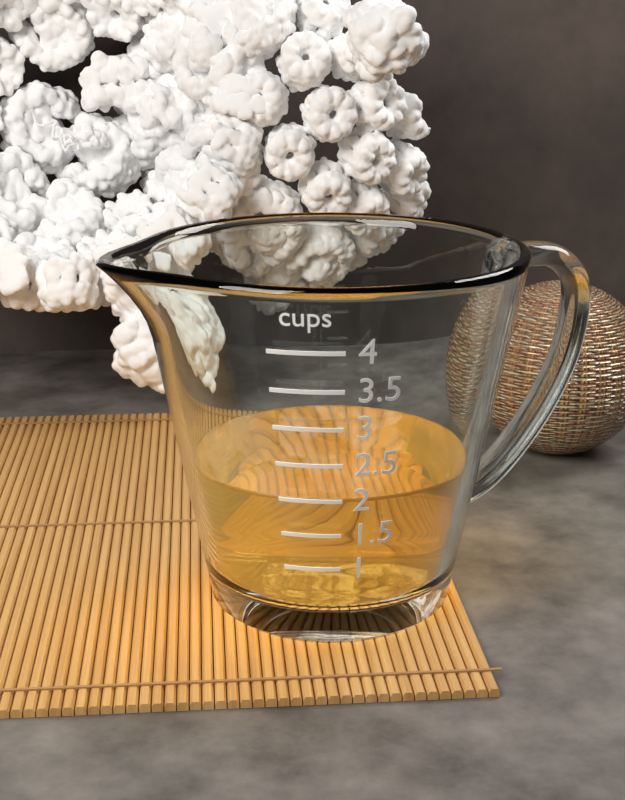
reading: 2.0 cups
